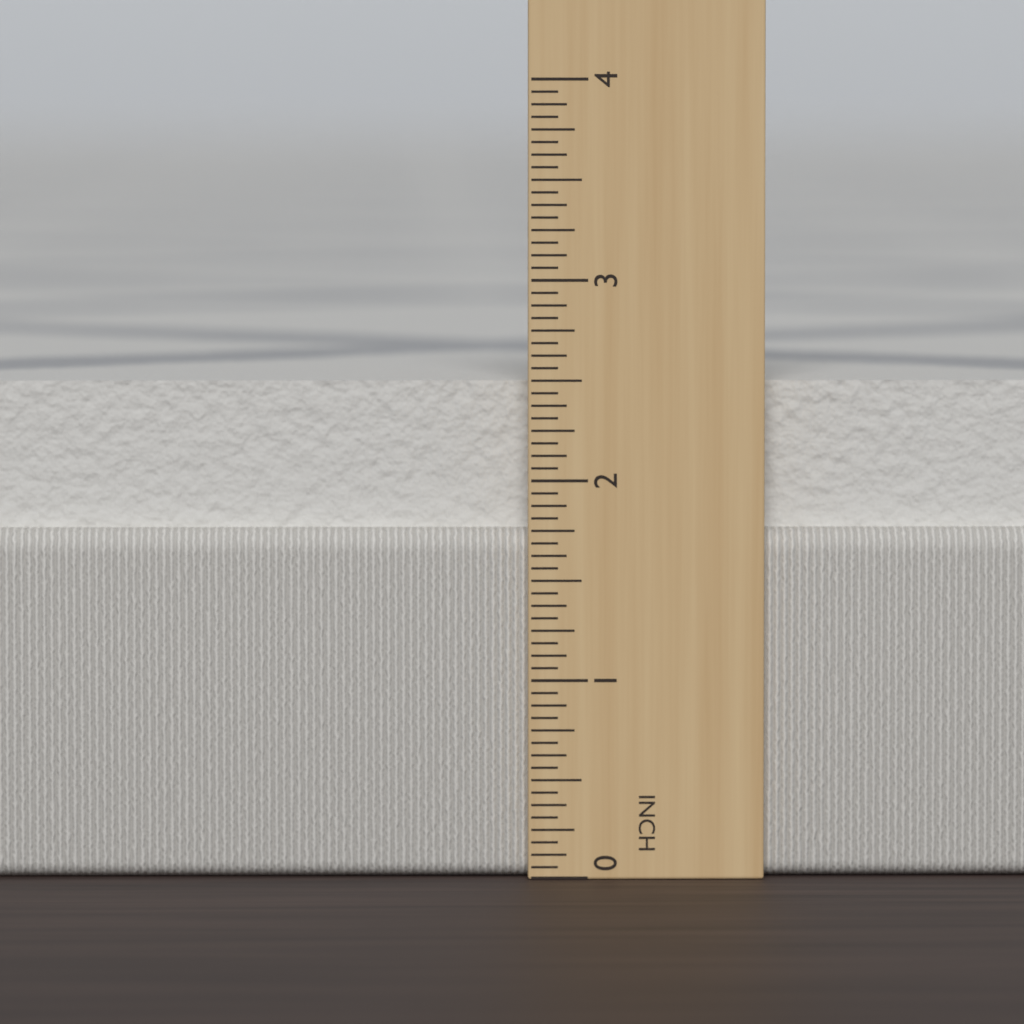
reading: 2.5000 in
